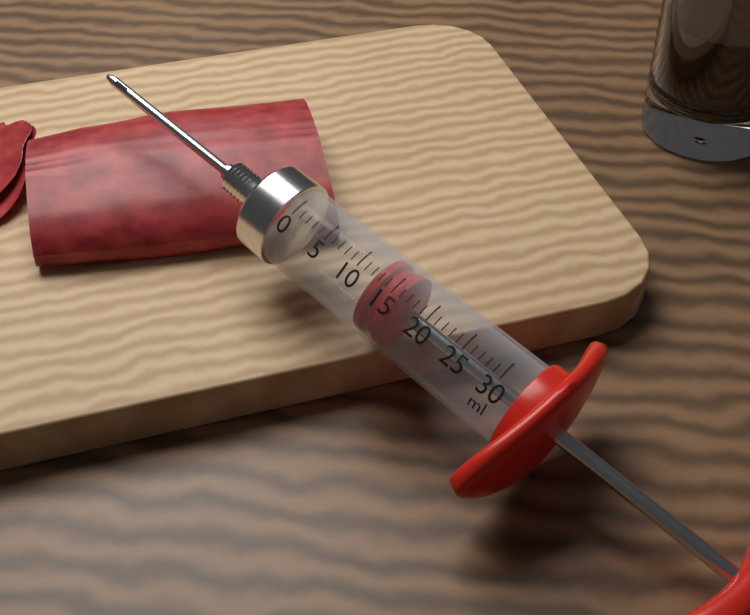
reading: 12 ml
